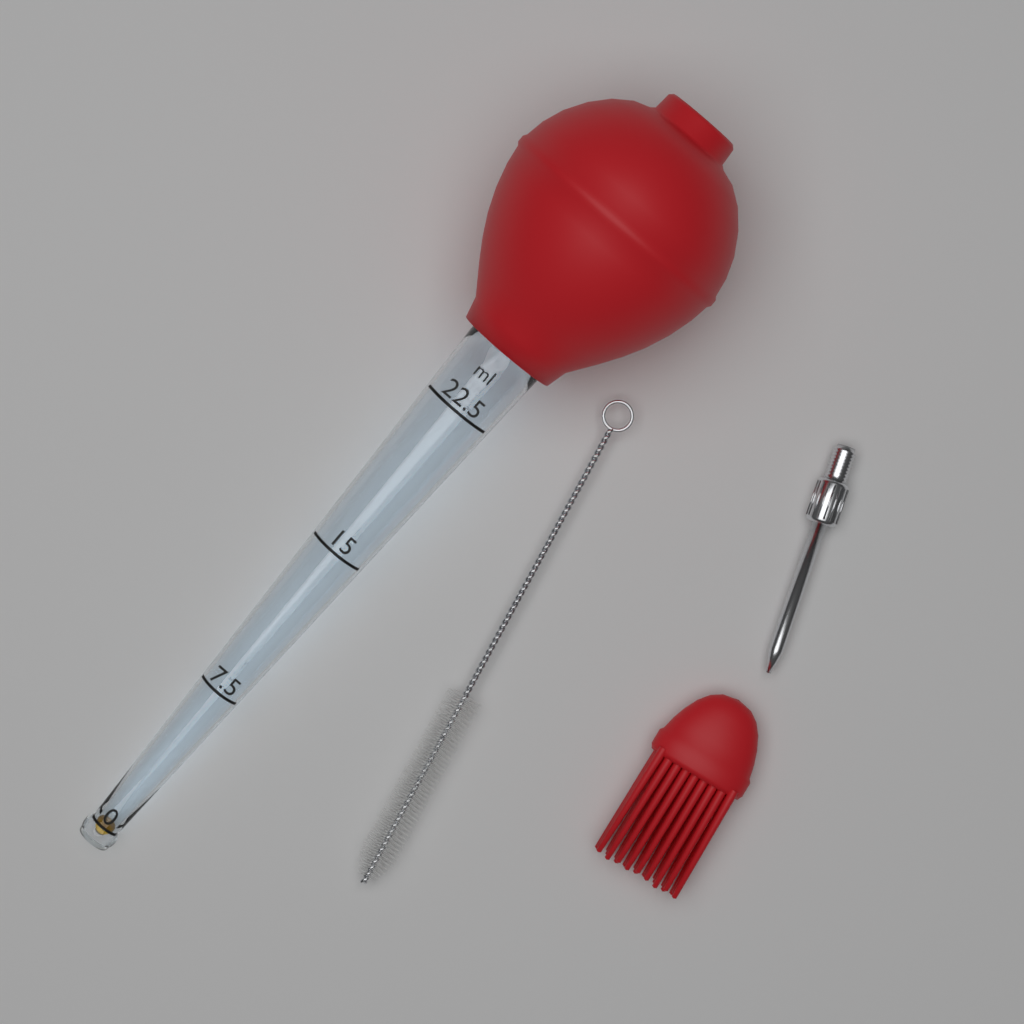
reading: 0.0 ml
